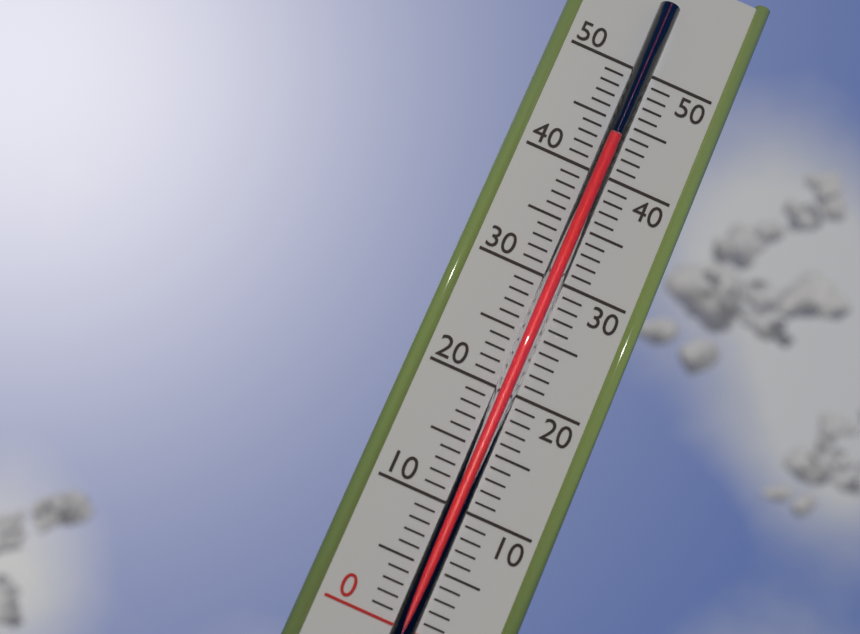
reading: 43 (no unit)
